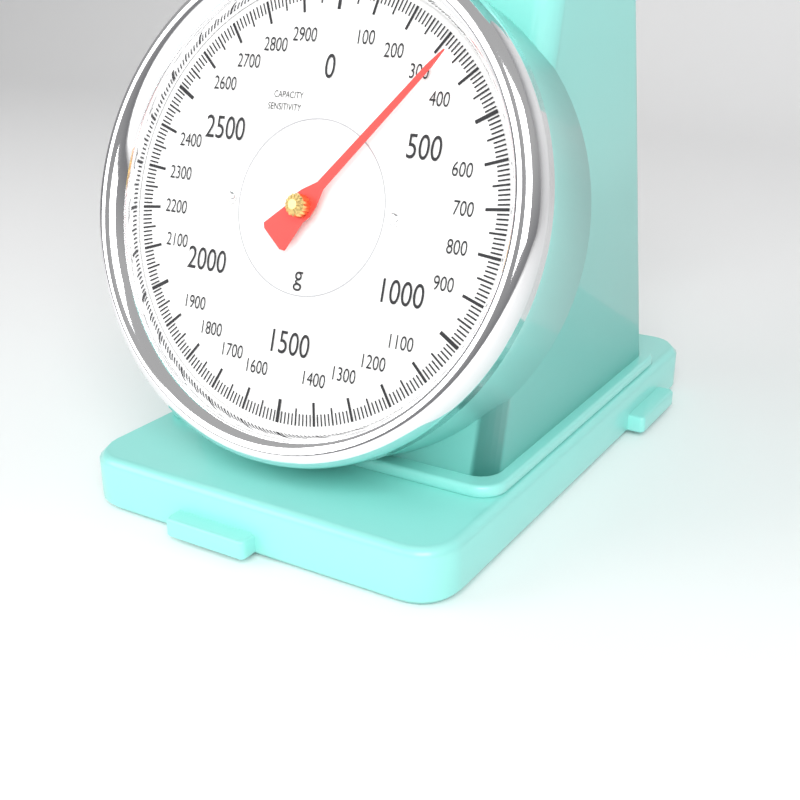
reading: 330 g
